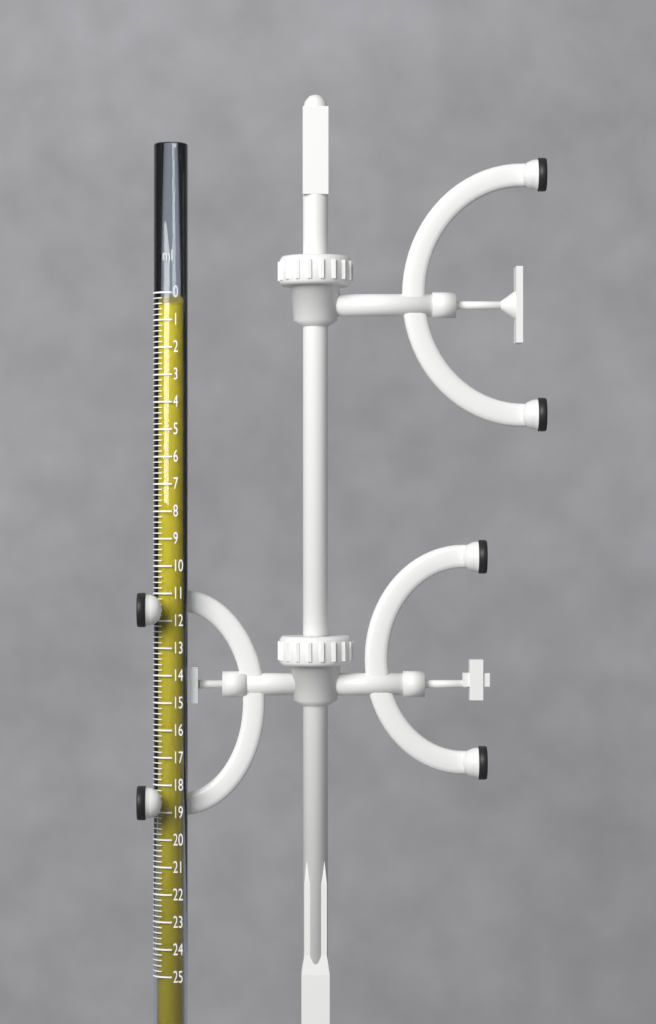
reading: 0.4 ml
